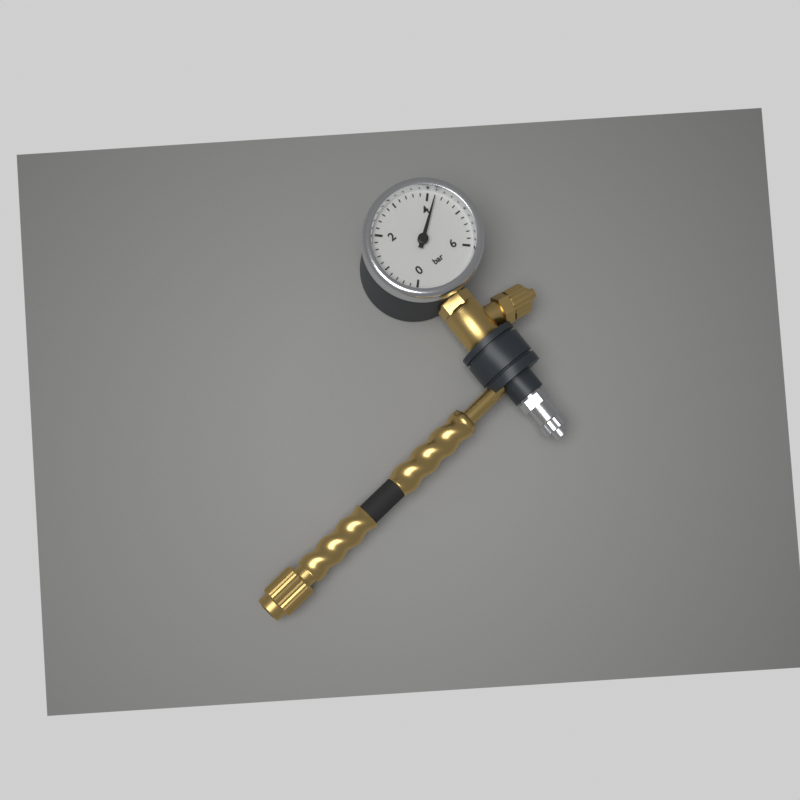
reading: 4.2 bar
